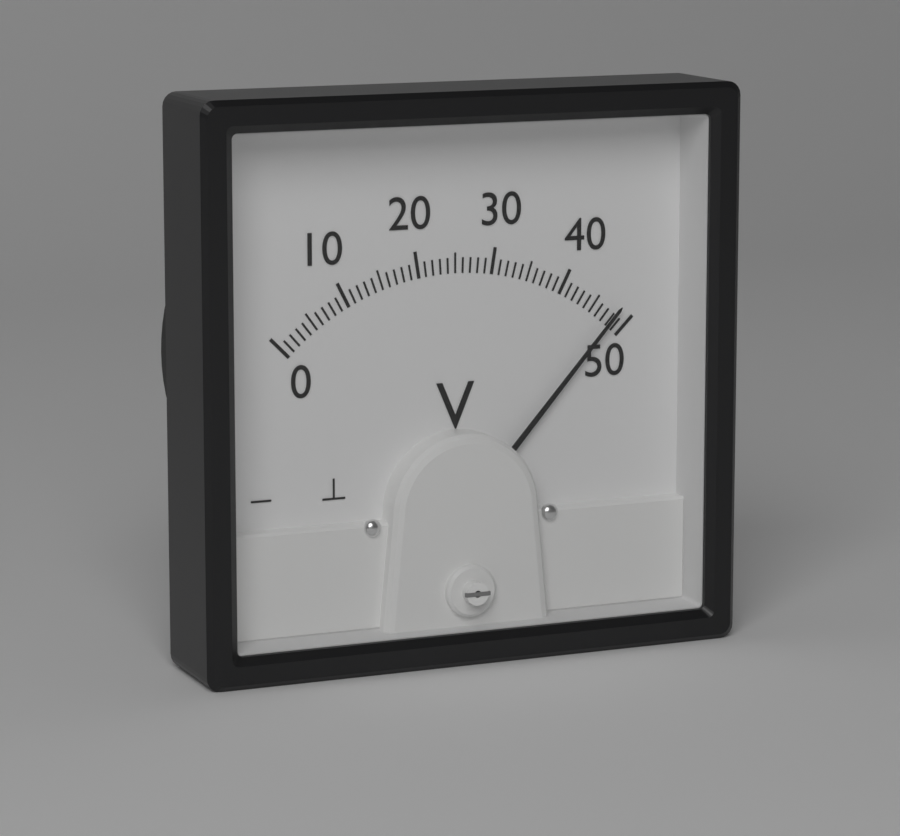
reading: 48 V
